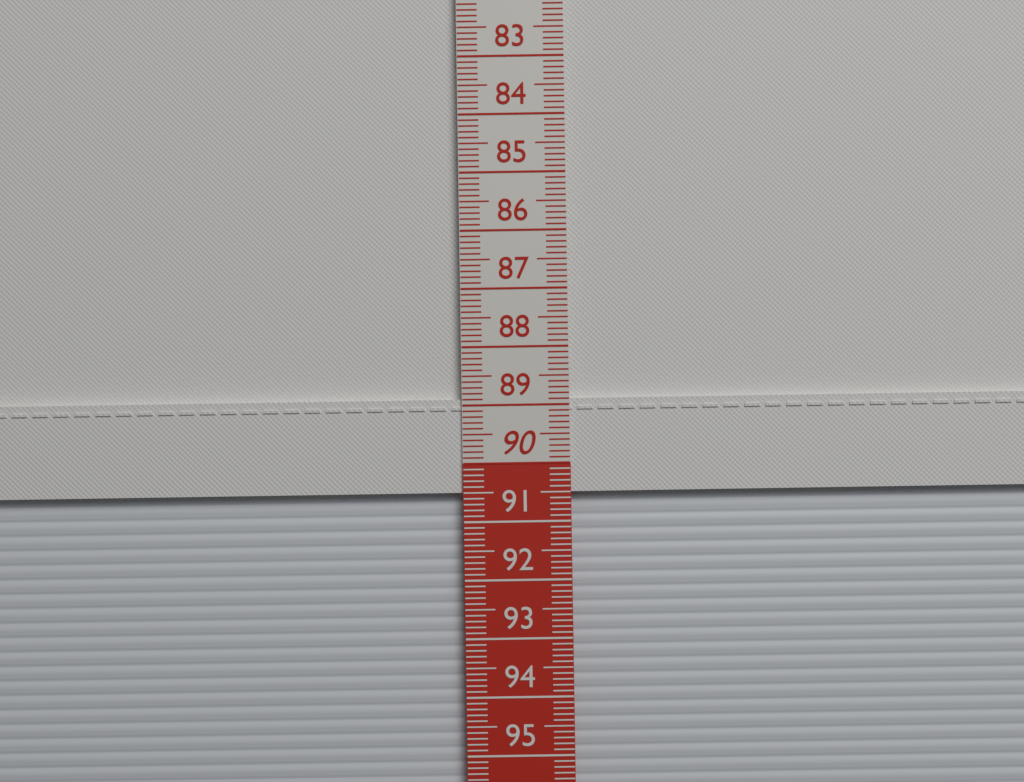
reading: 90.5 cm
